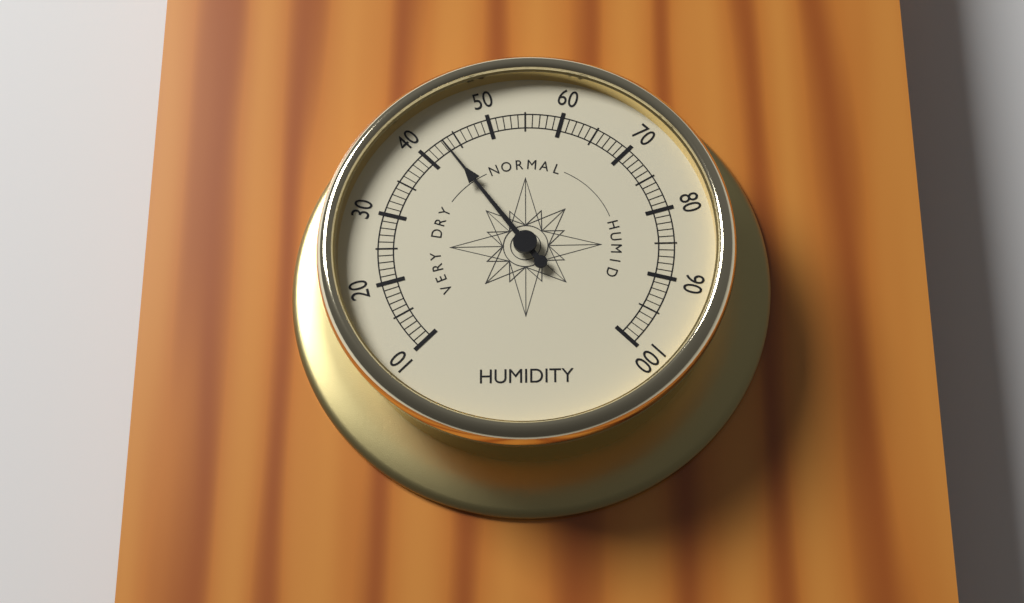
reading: 43 (no unit)
